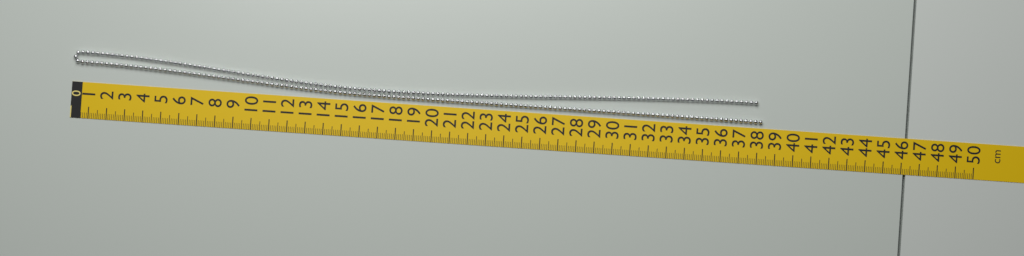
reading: 38.2 cm
